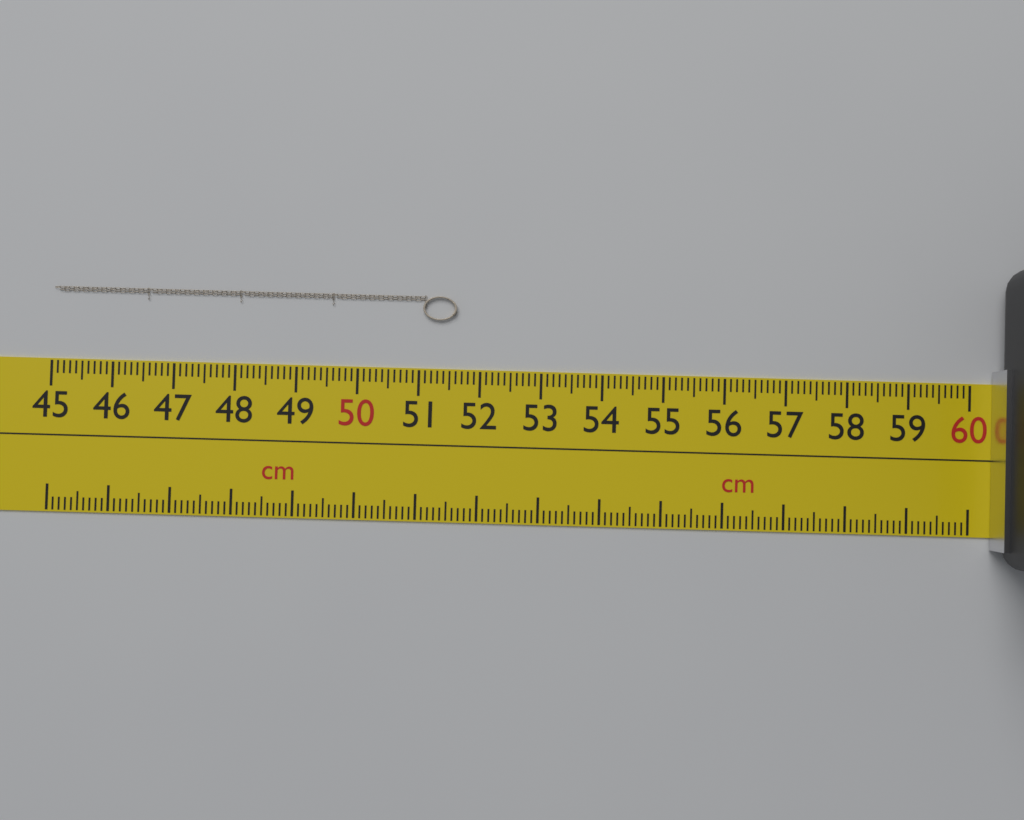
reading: 51.6 cm
